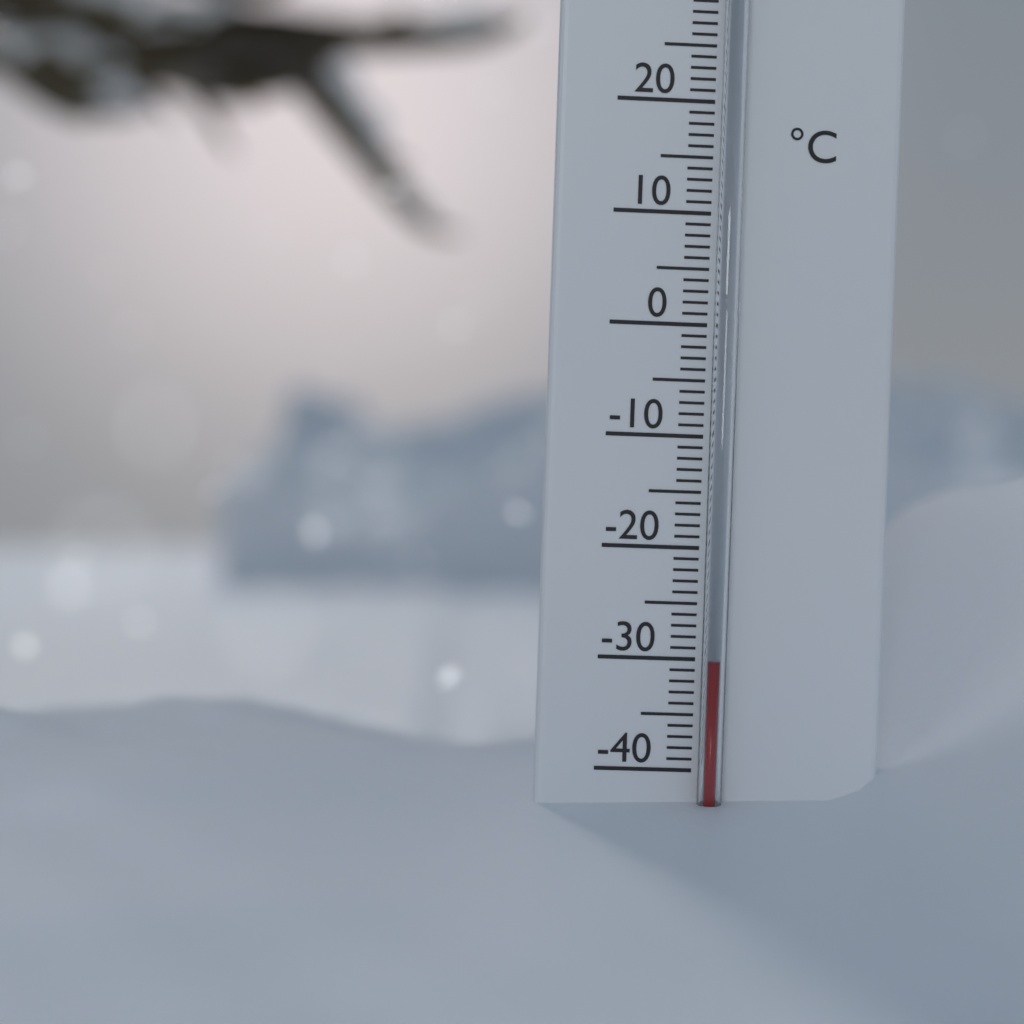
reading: -30 °C
